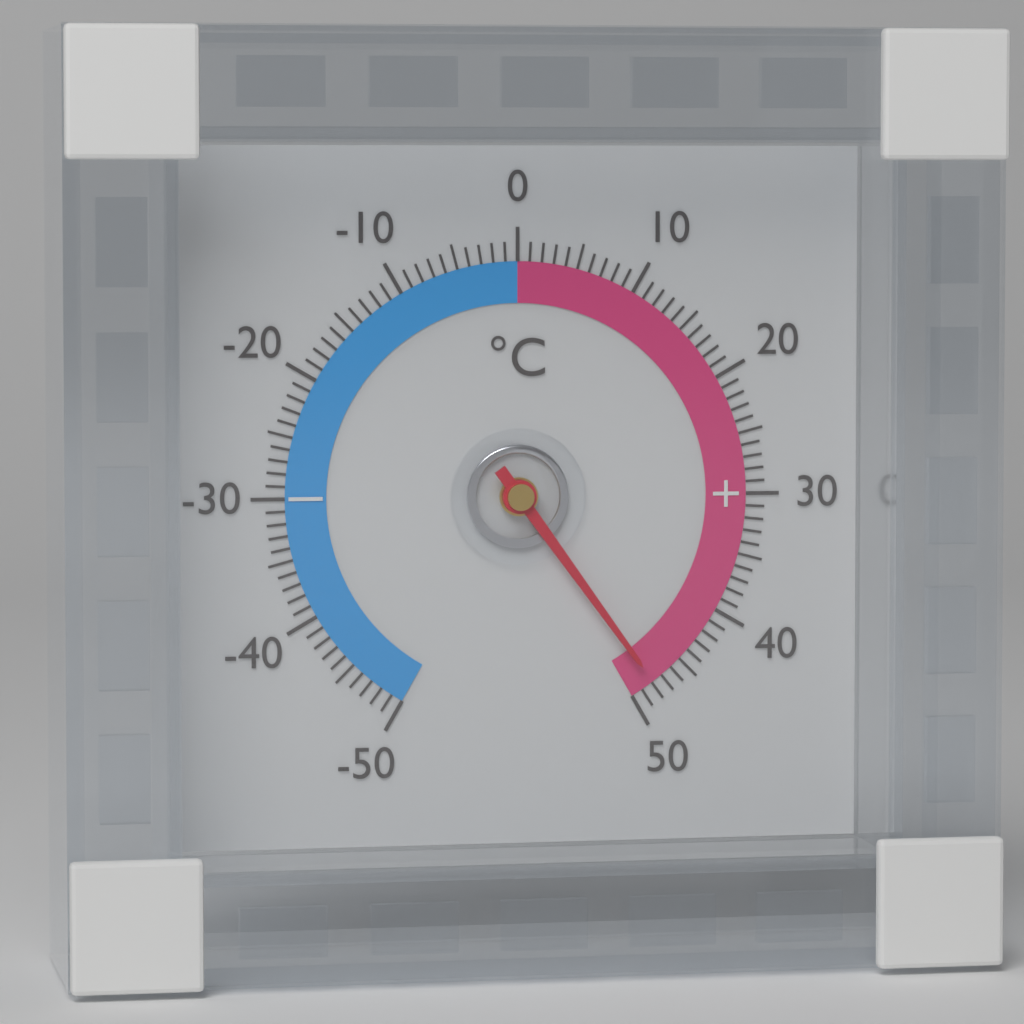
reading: 48 °C
